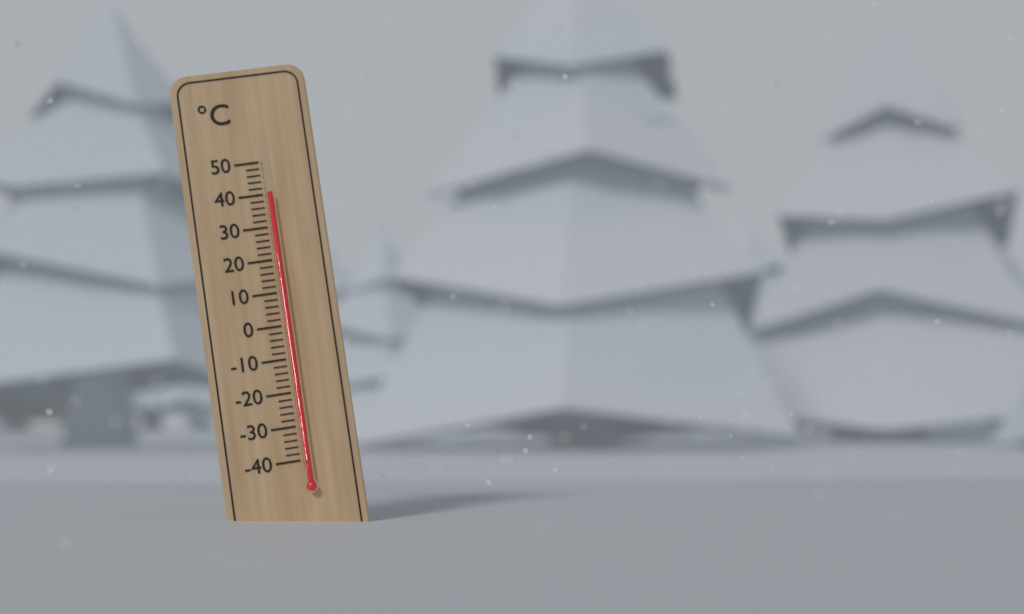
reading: 40 °C
